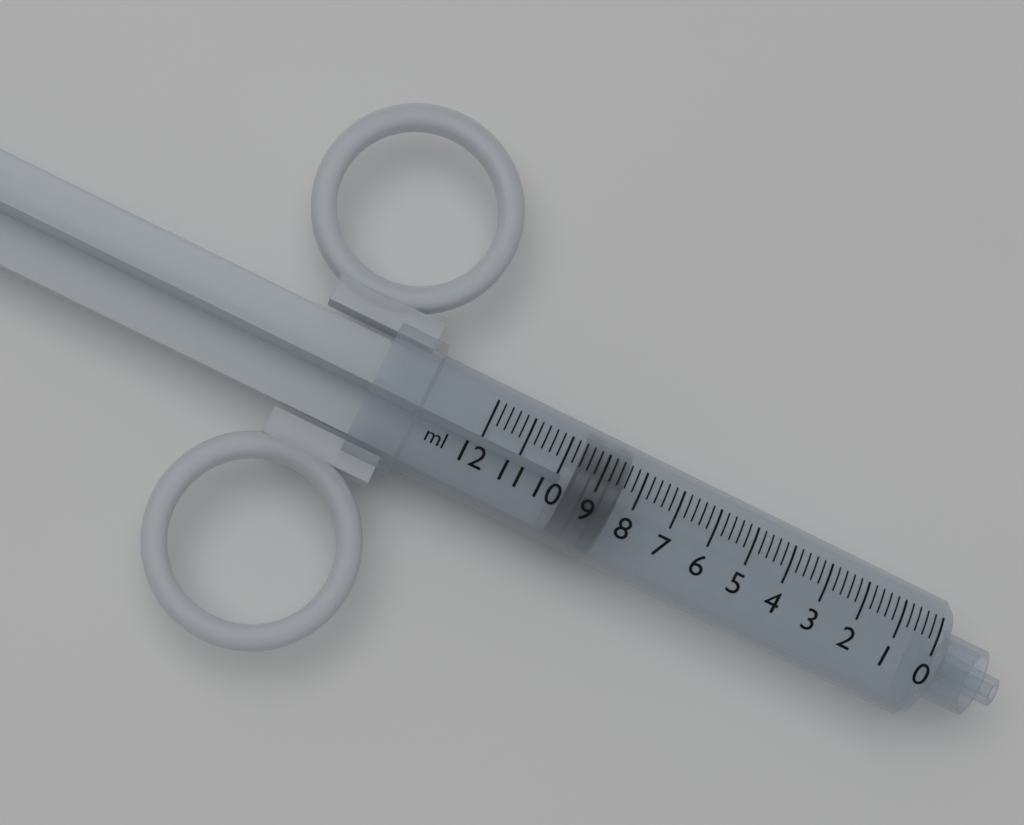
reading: 8.4 ml
